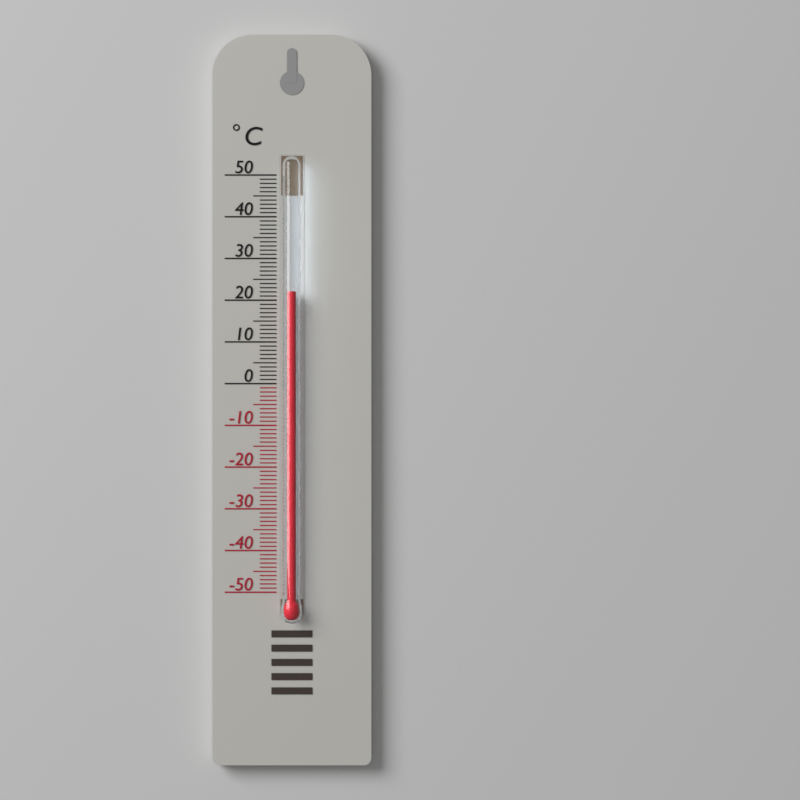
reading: 22 °C
